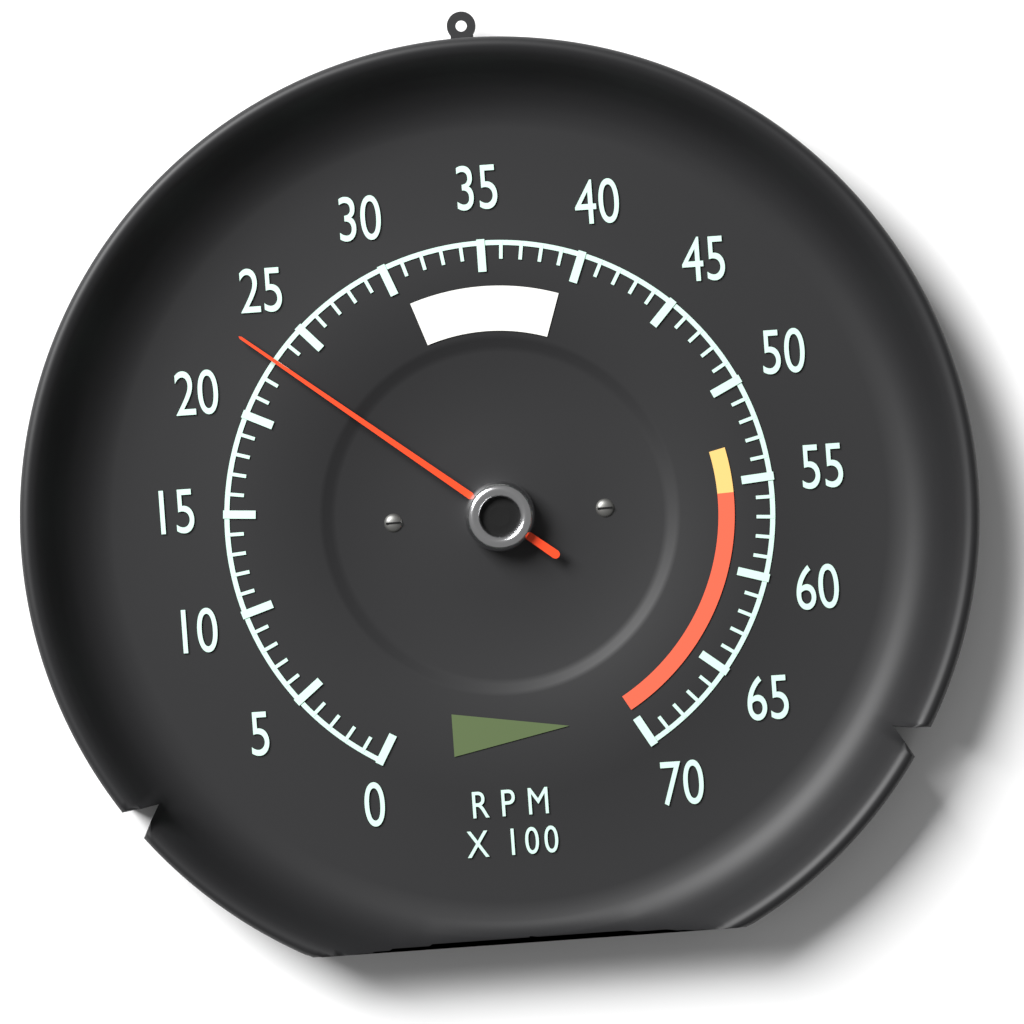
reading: 2300 RPM
